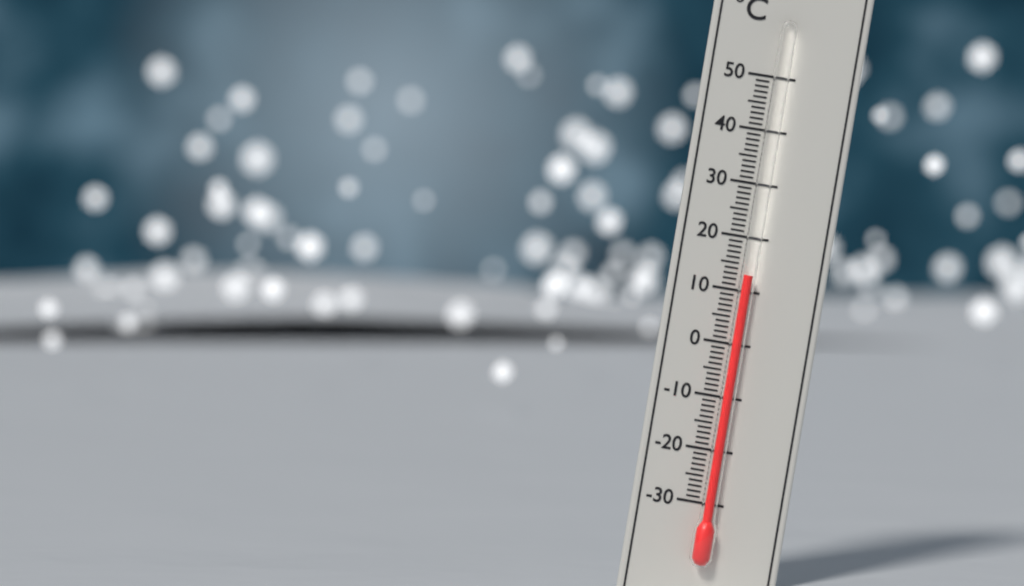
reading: 13 °C
